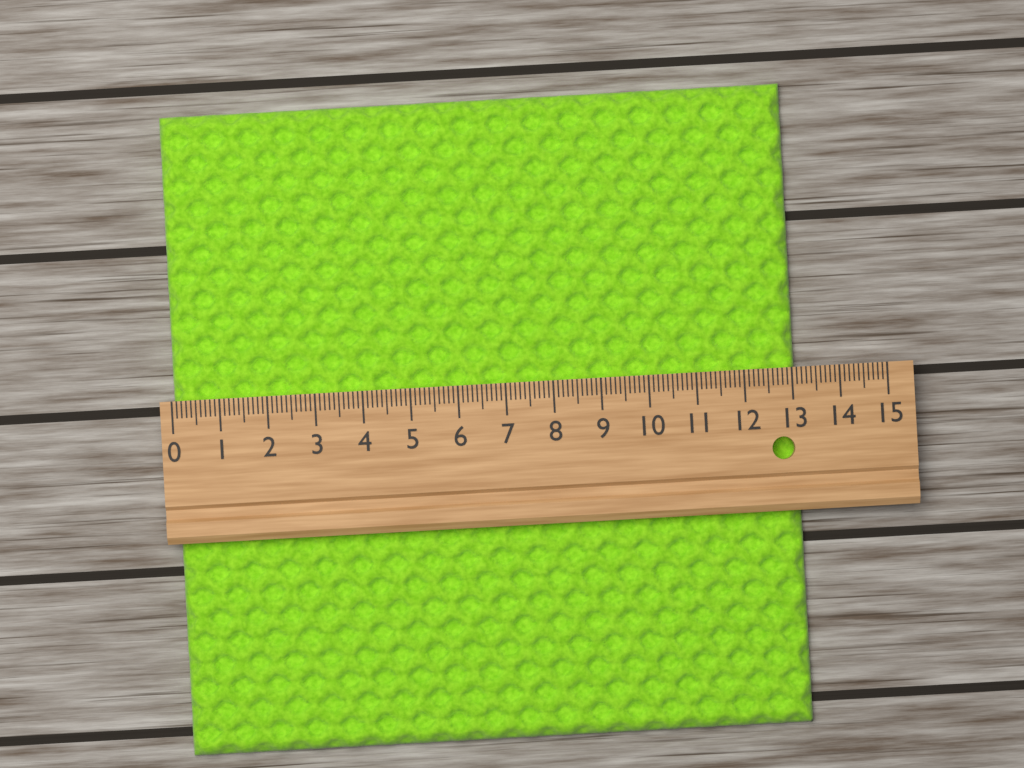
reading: 13.1 (no unit)
